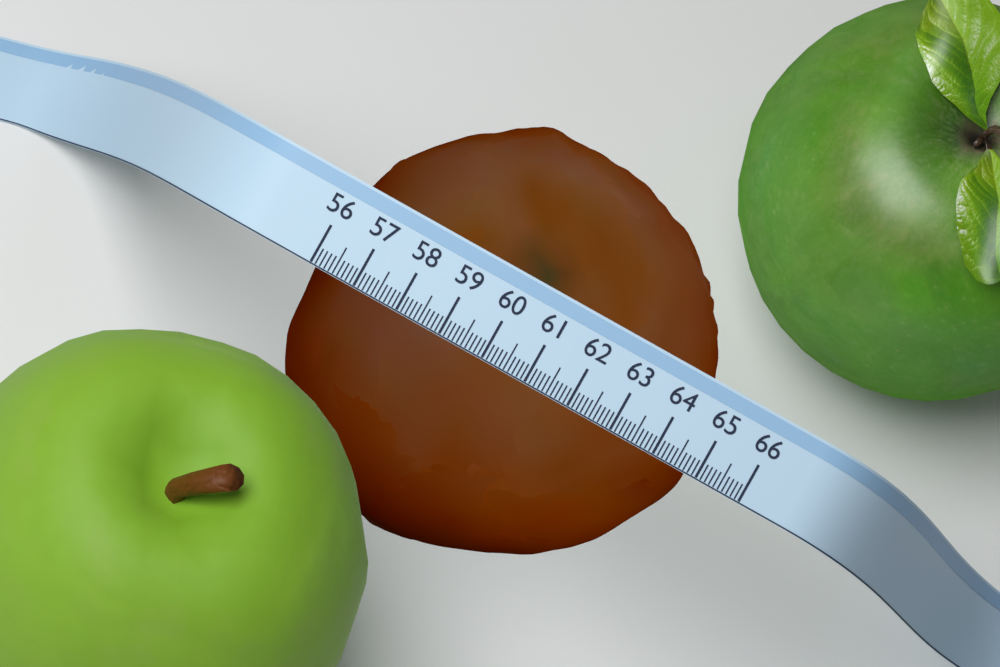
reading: 64.8 (no unit)
